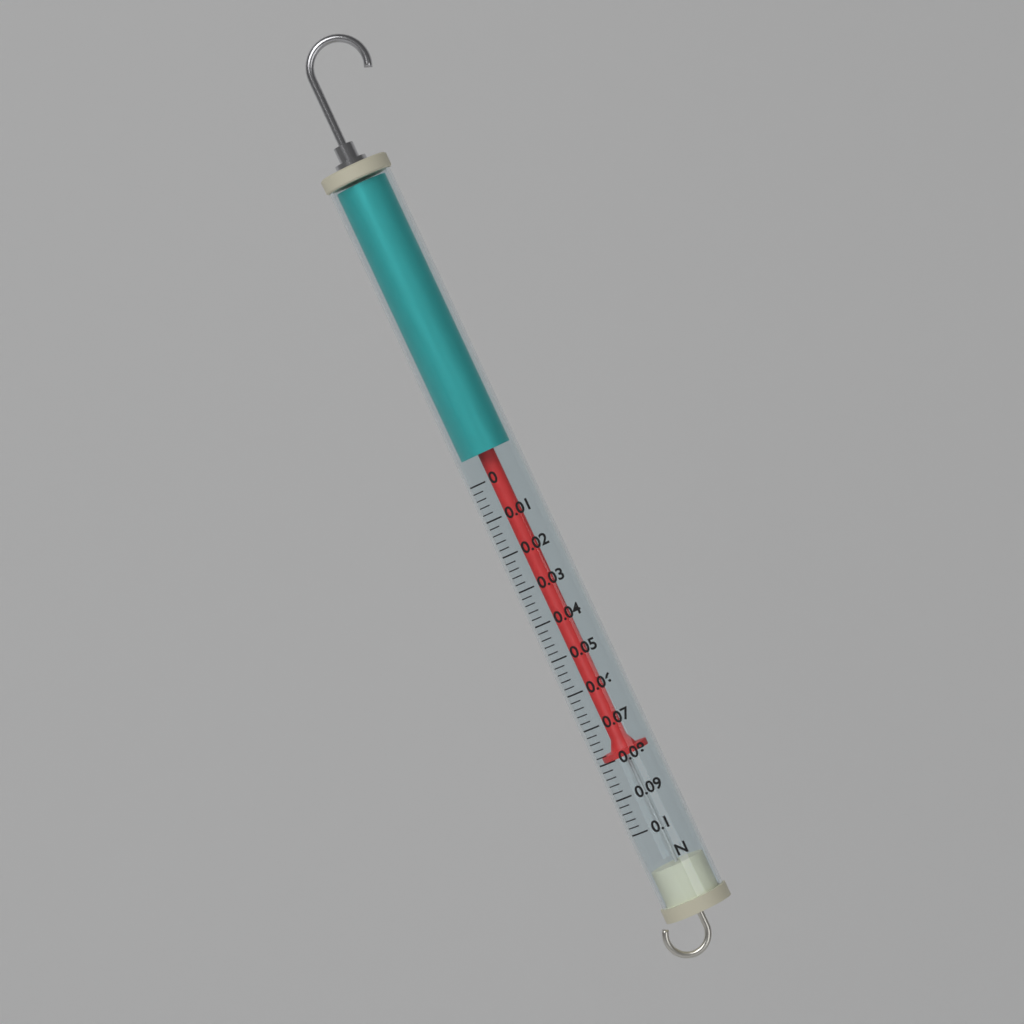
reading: 0.080 N
